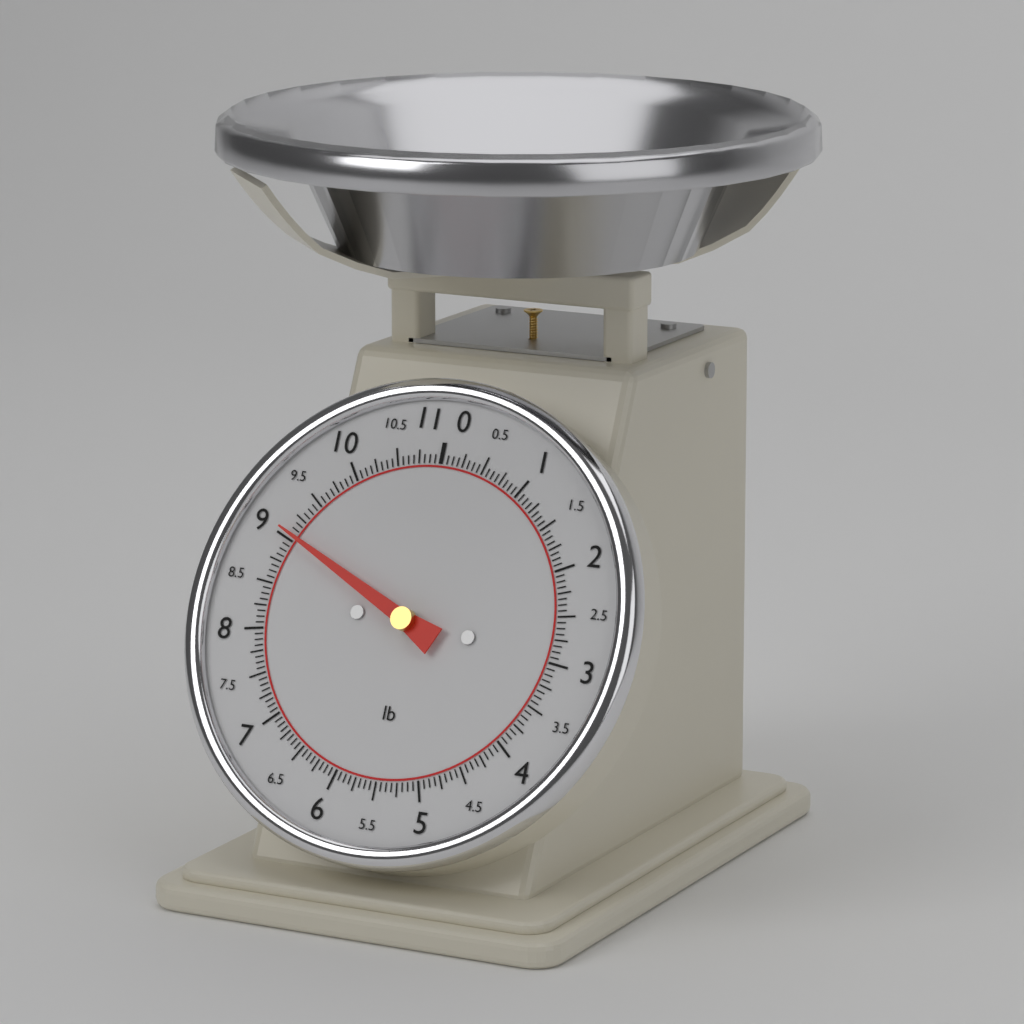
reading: 9.0625 lb
